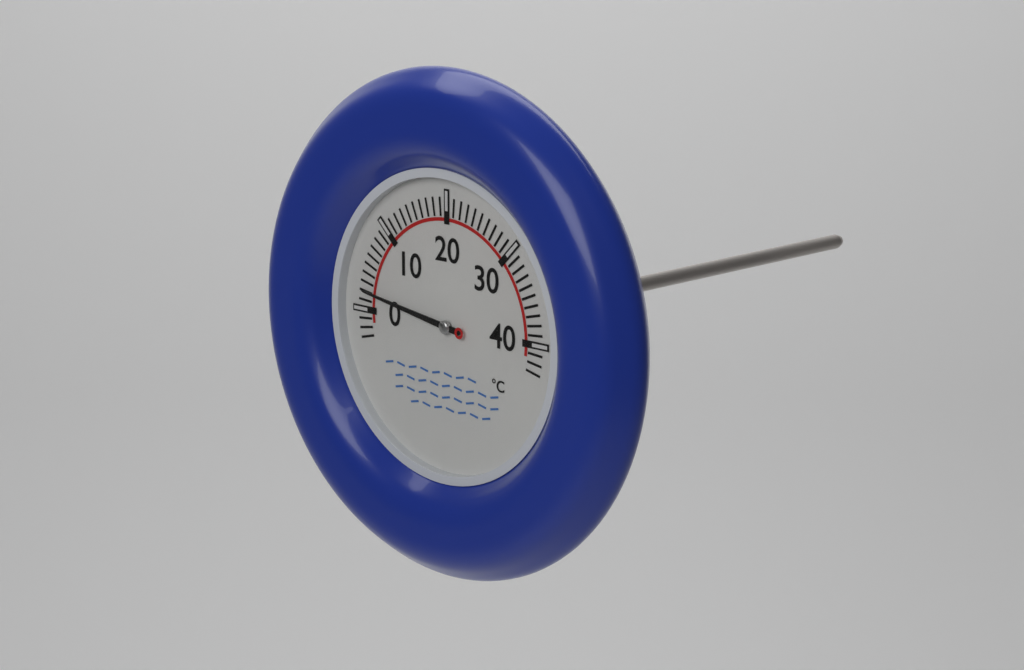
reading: 2 °C
